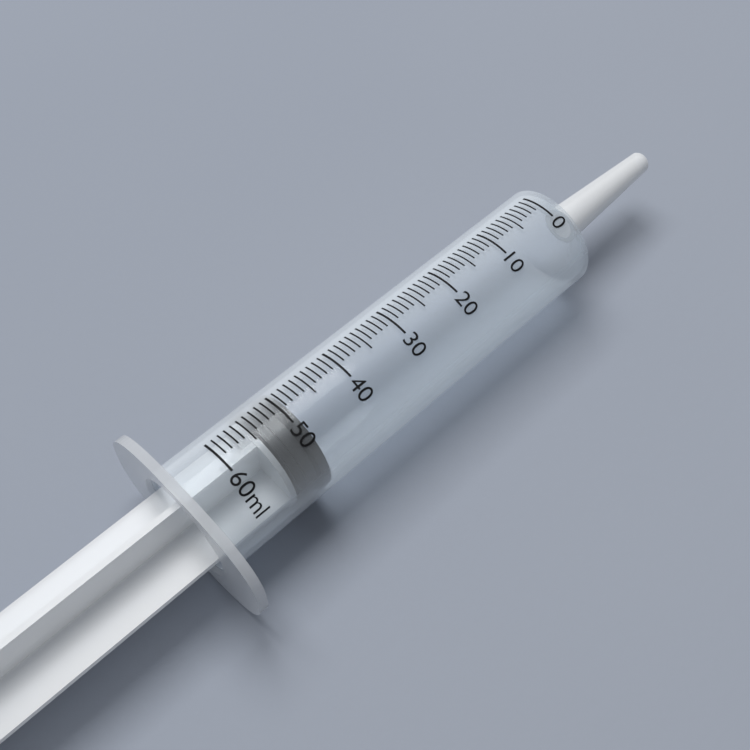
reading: 49 ml
